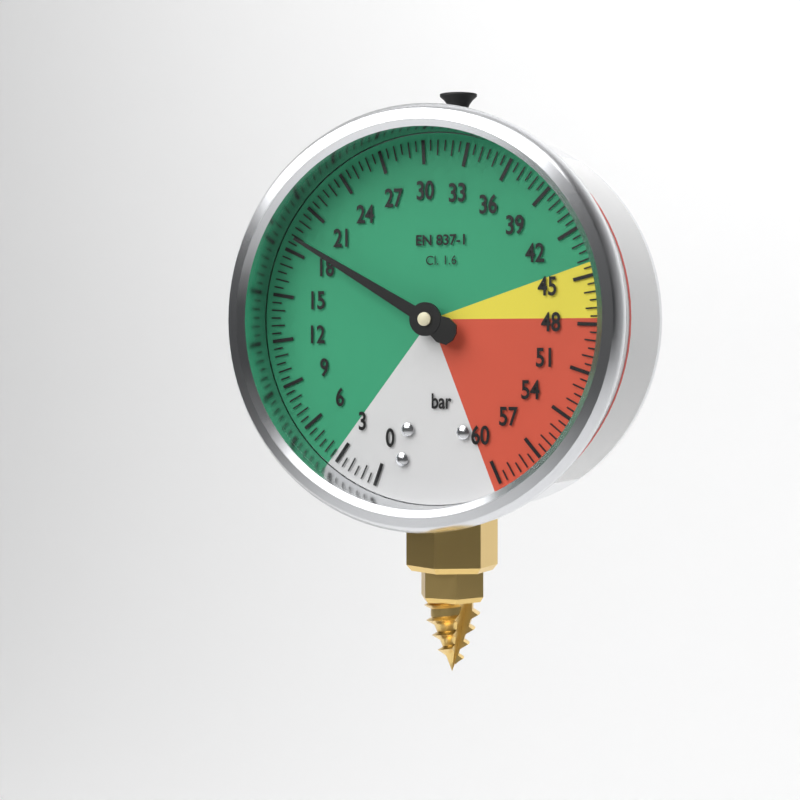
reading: 19.0 bar
